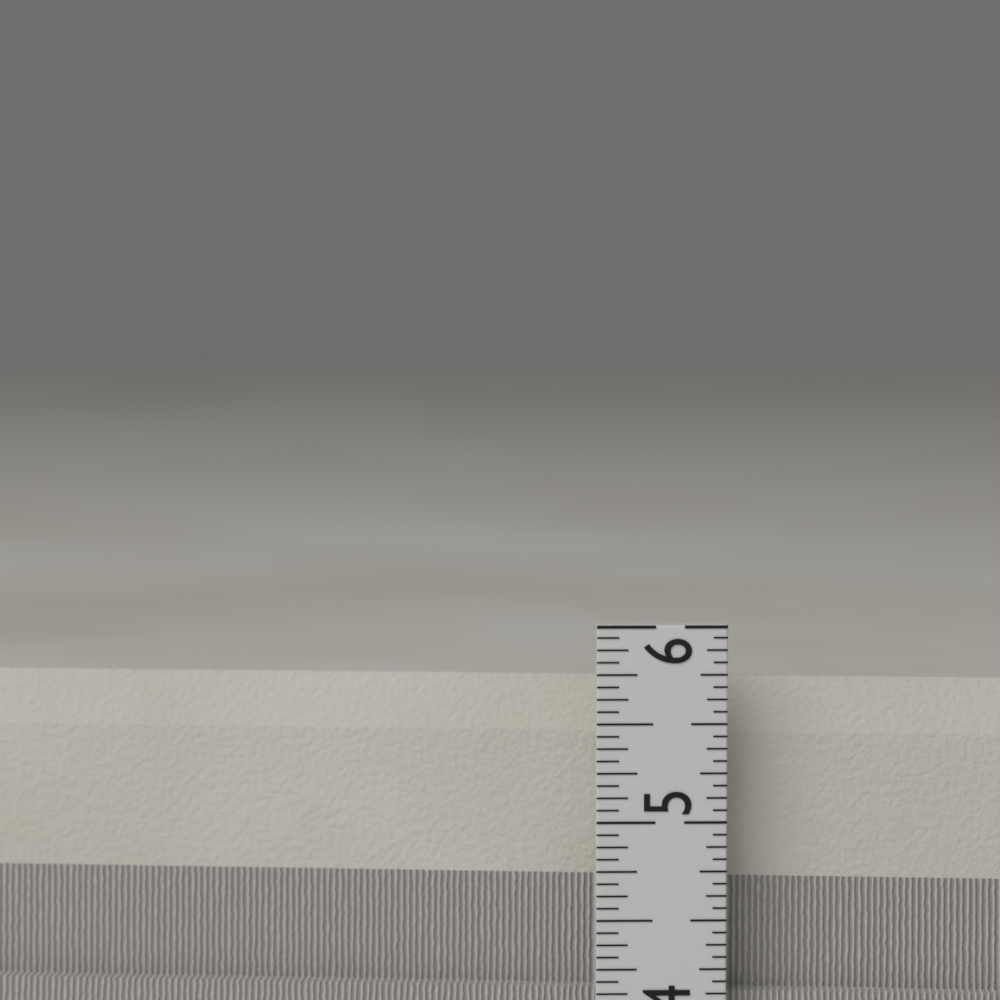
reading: 5.6875 in
